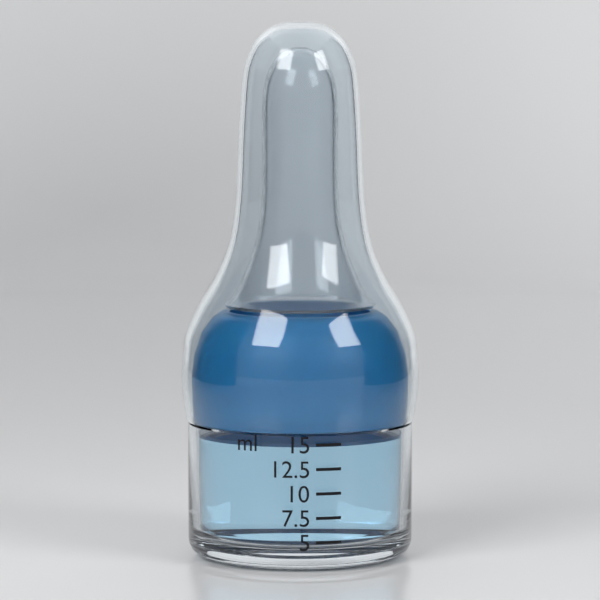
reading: 15.0 ml
